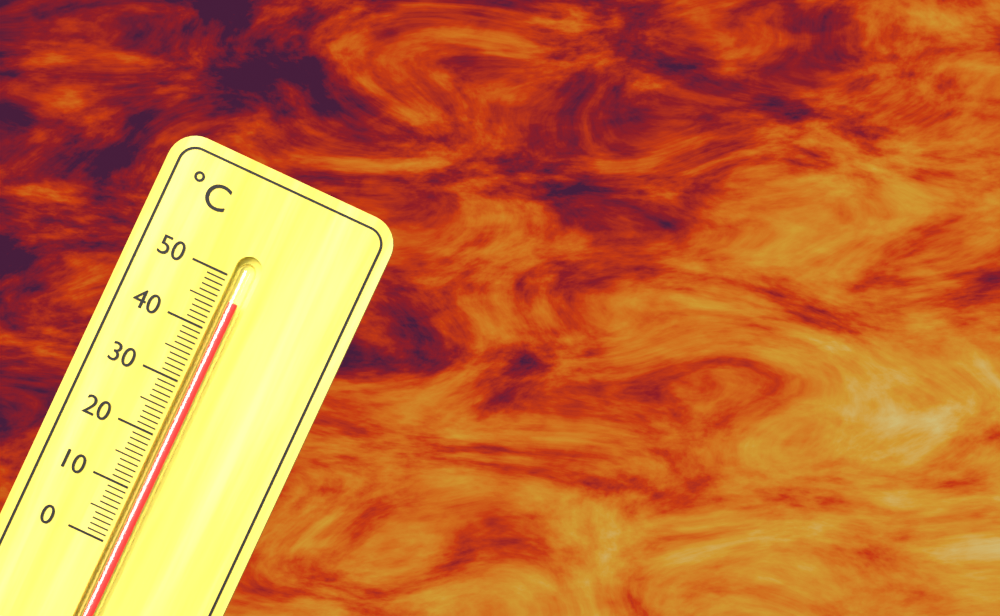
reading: 46 °C
